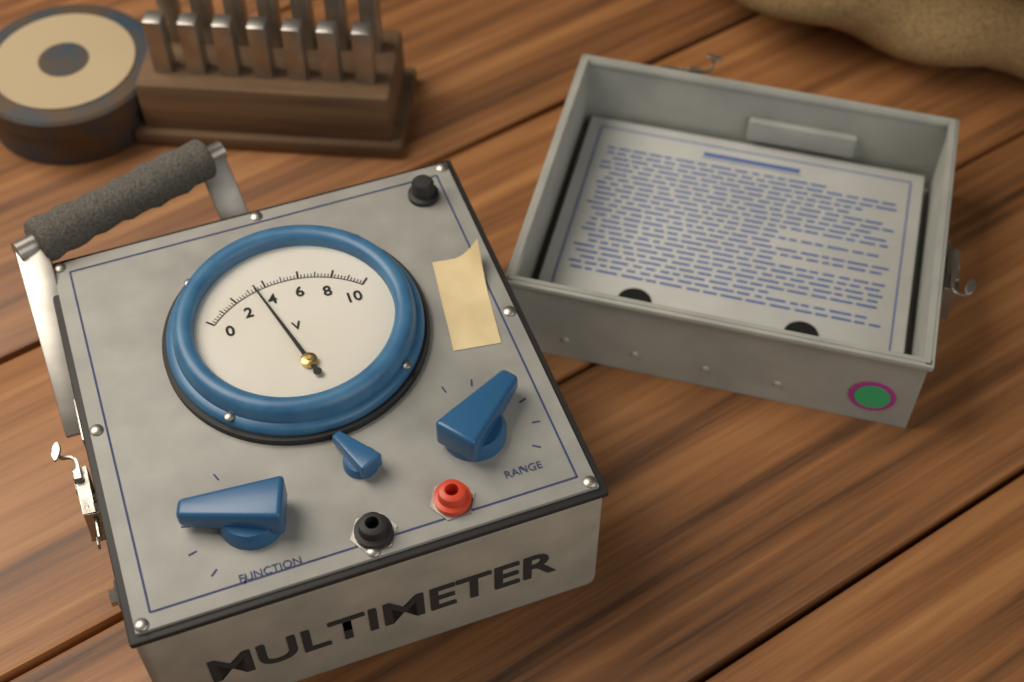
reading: 3.4 V
